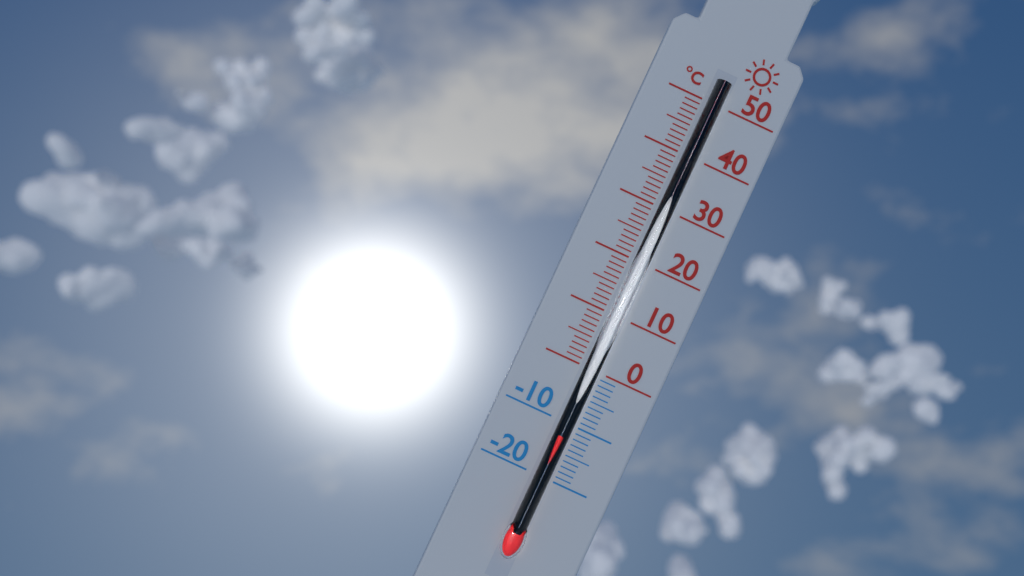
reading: -12 °C
